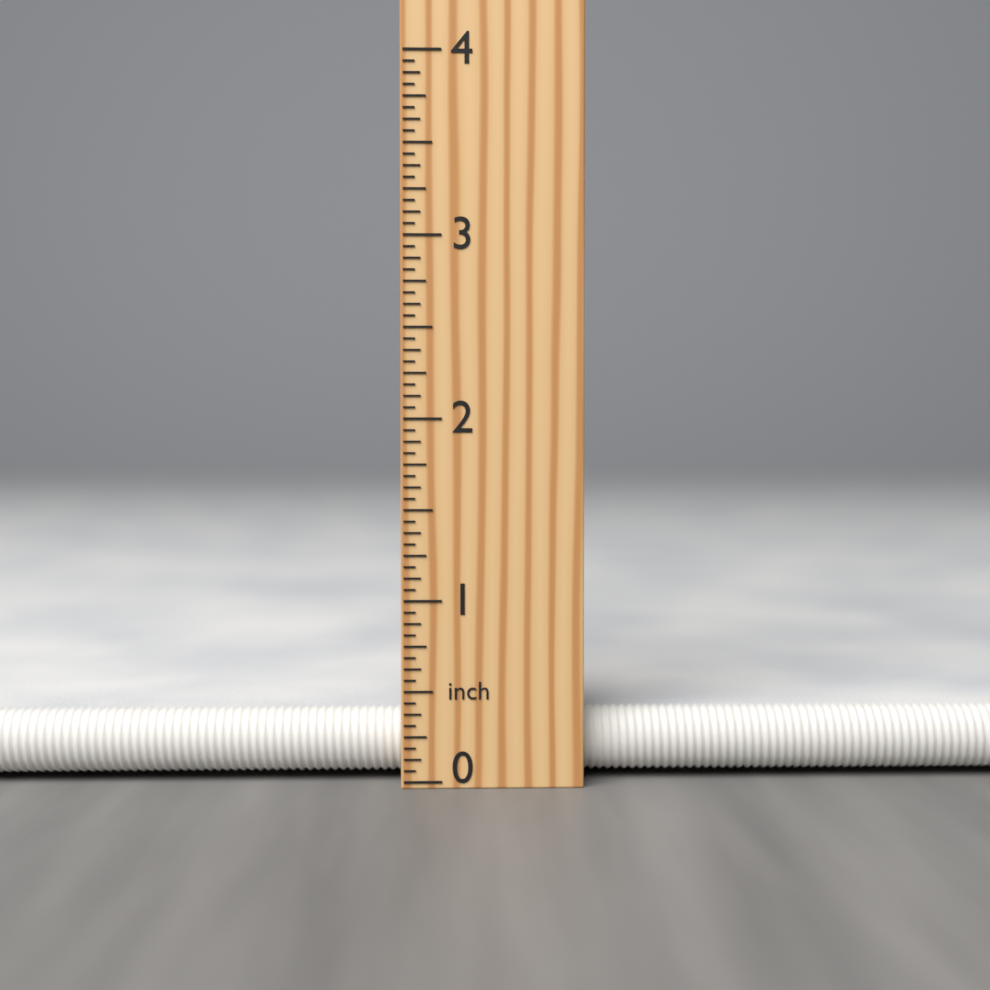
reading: 0.3750 inch
